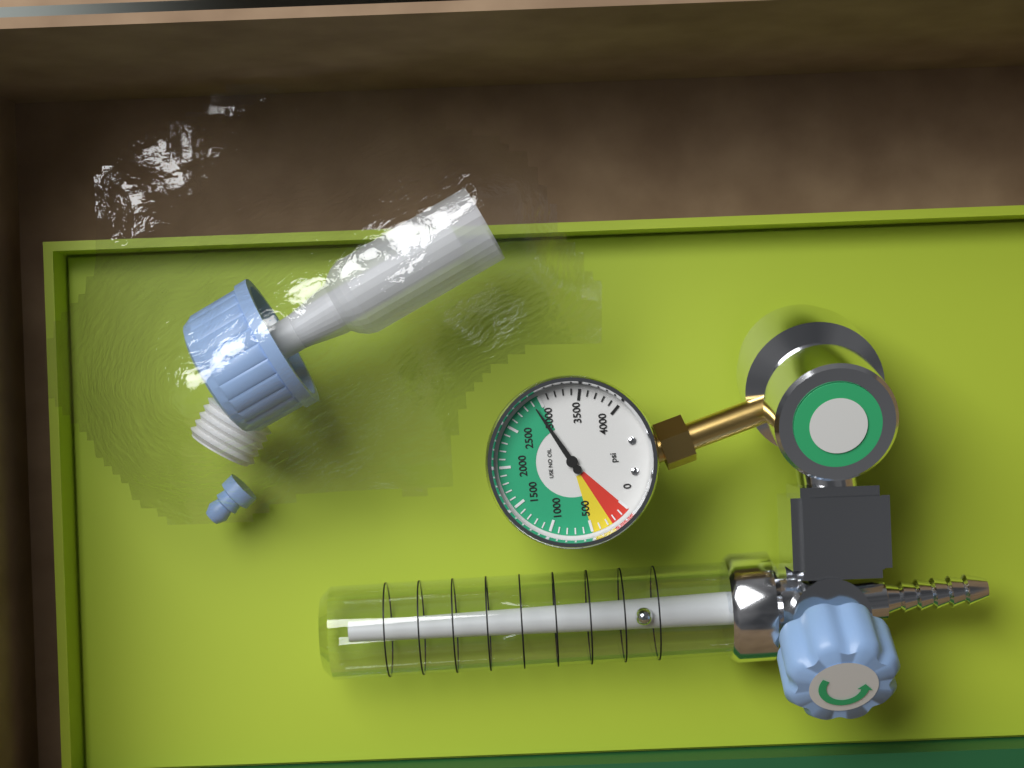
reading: 2900 psi
